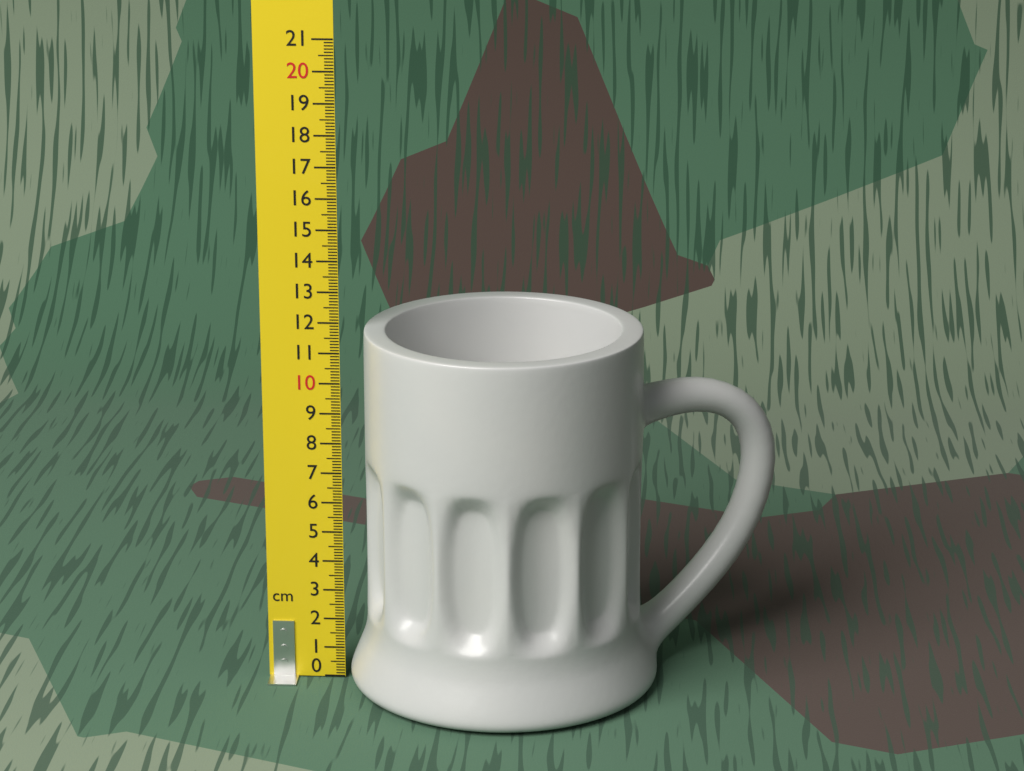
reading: 11.8 cm
